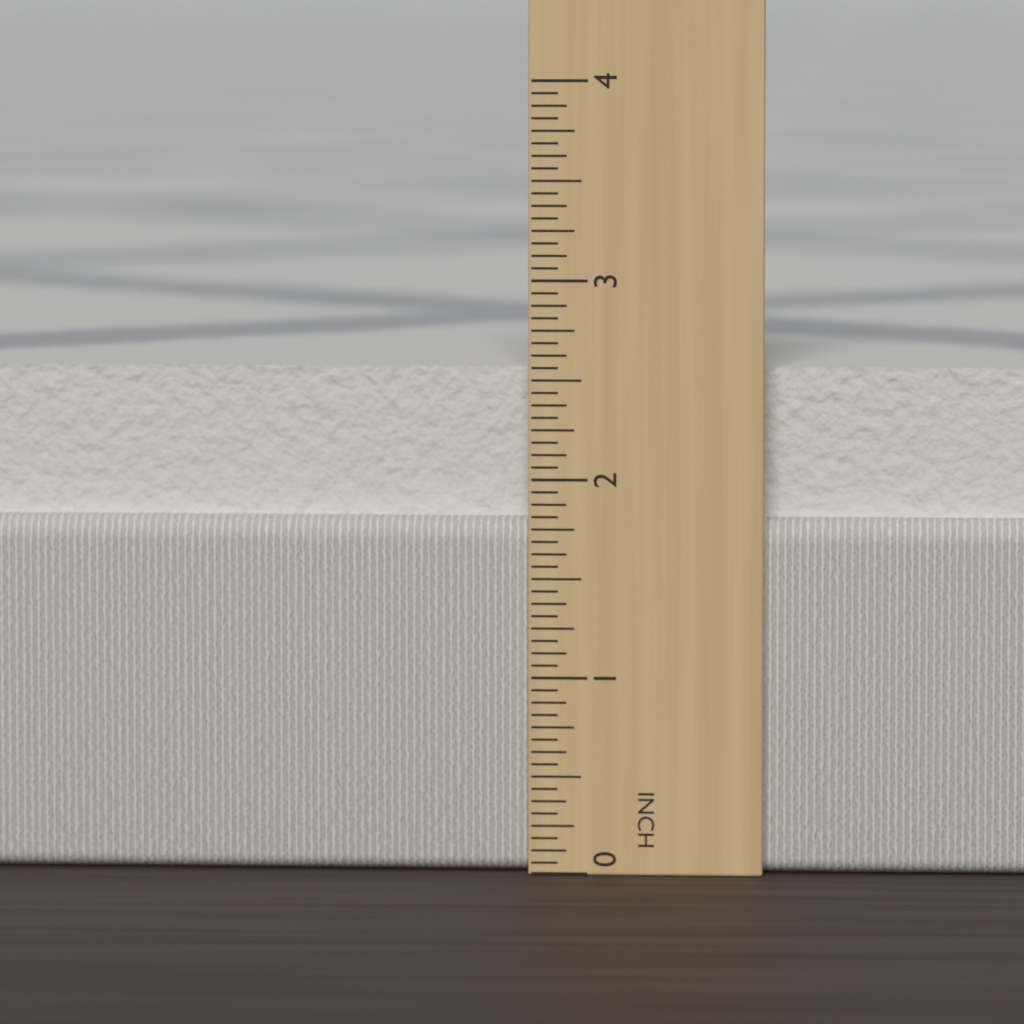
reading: 2.5625 in
